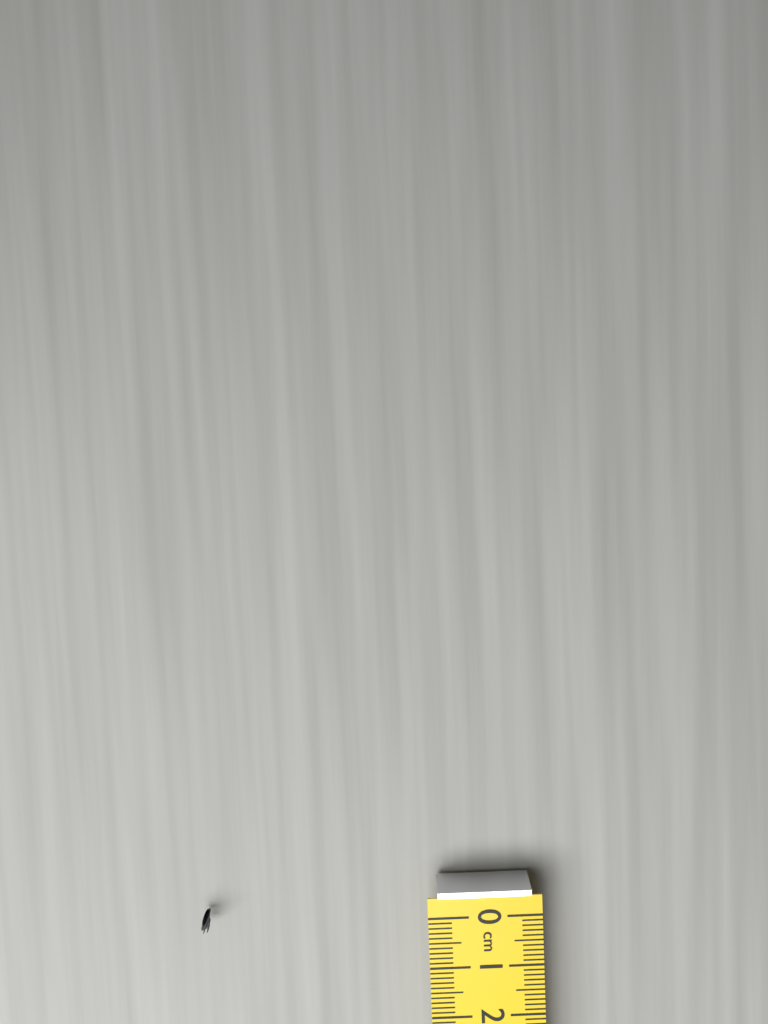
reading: 0.3 cm
